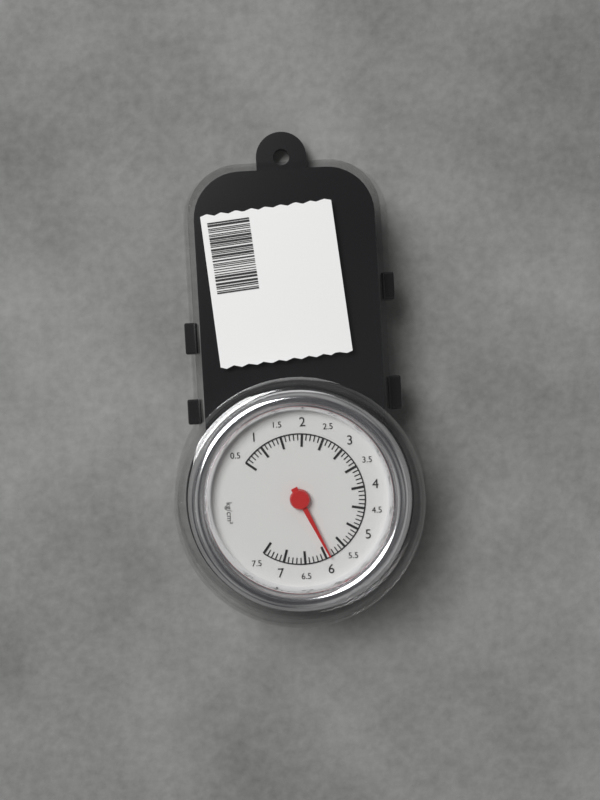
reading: 5.9 kg/cm²
